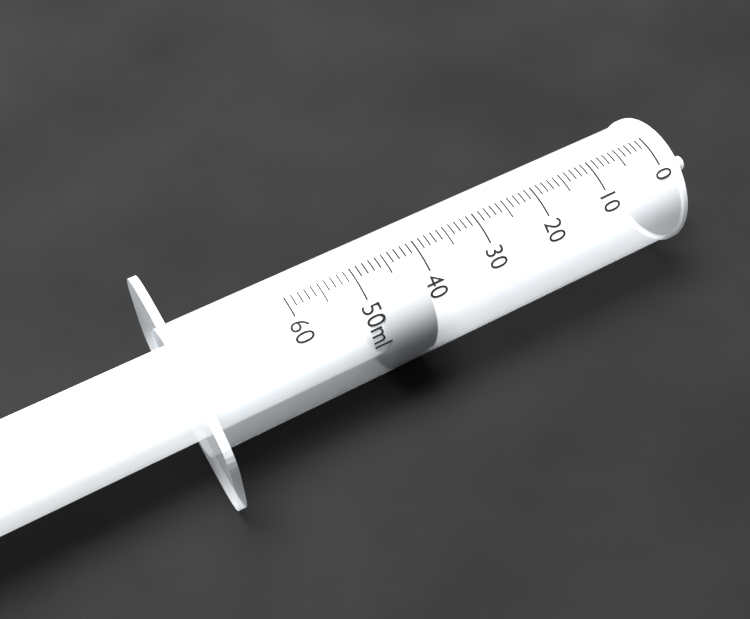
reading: 41 ml
